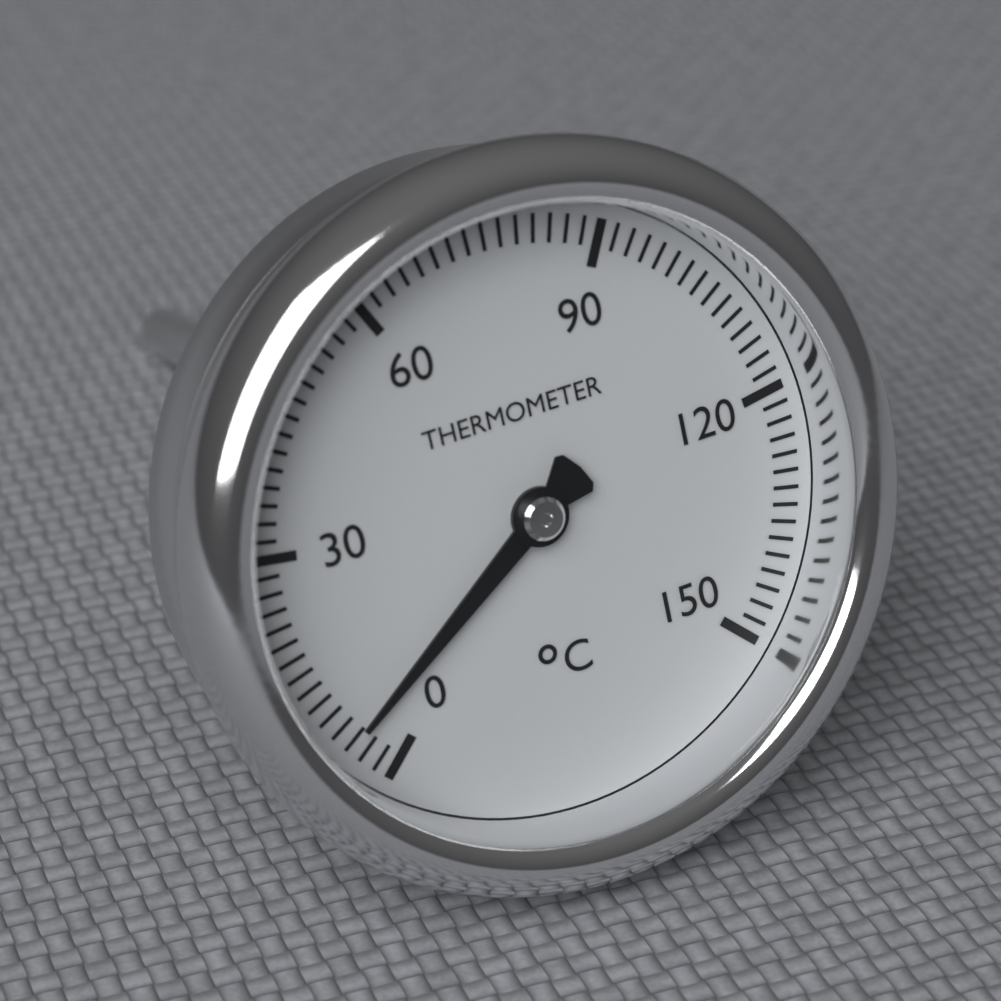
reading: 6 °C
